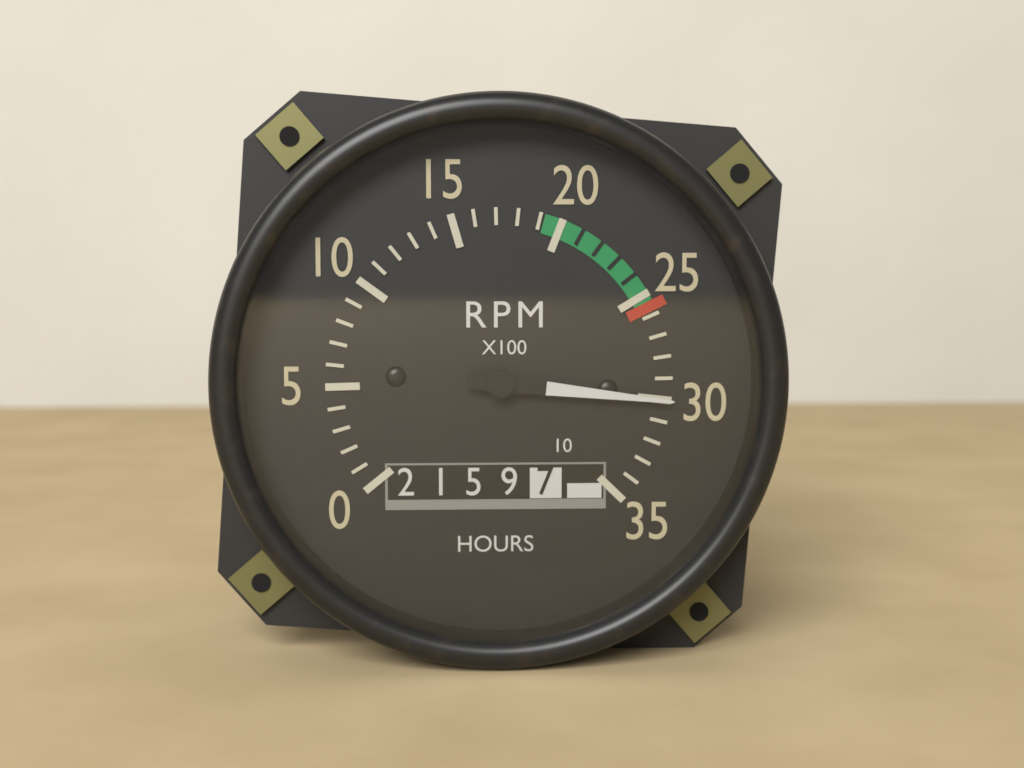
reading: 30 RPM x100
